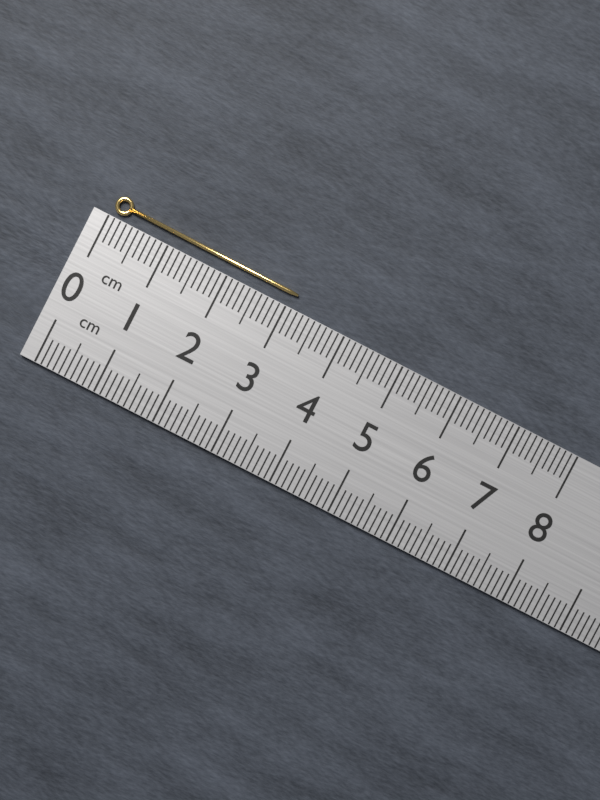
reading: 3.1 cm
